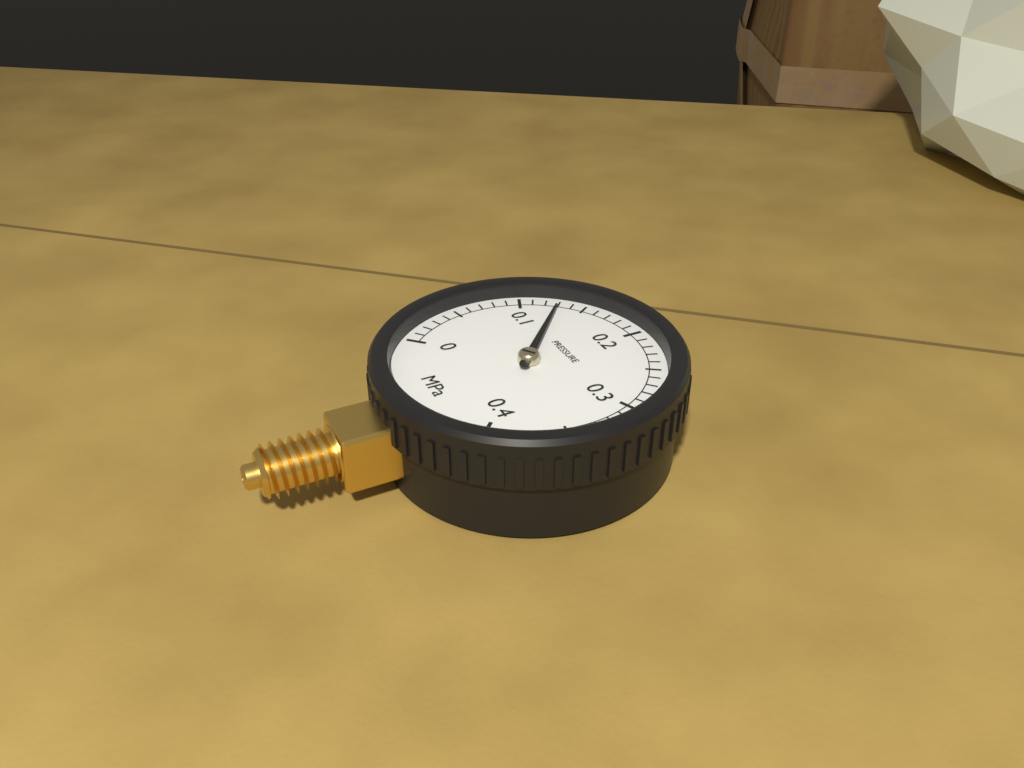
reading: 0.13 MPa
